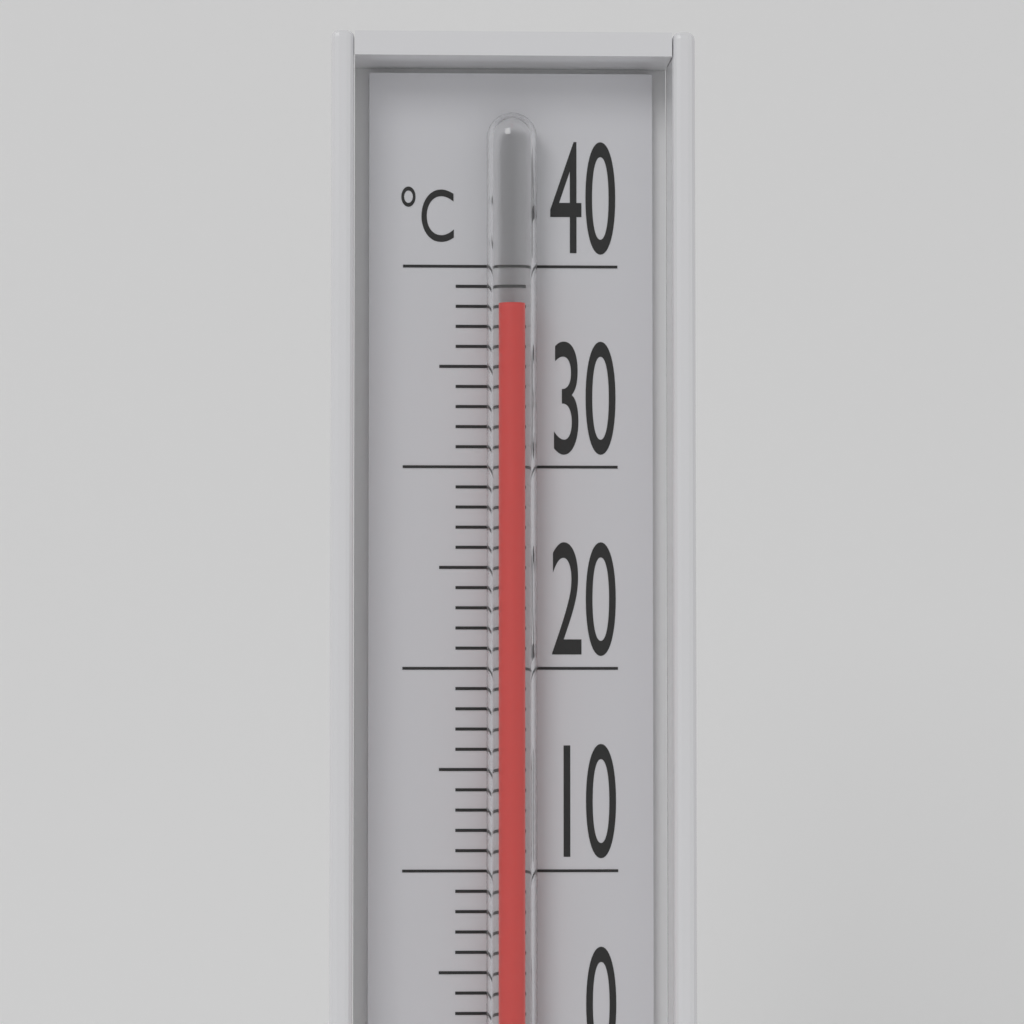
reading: 38 °C
